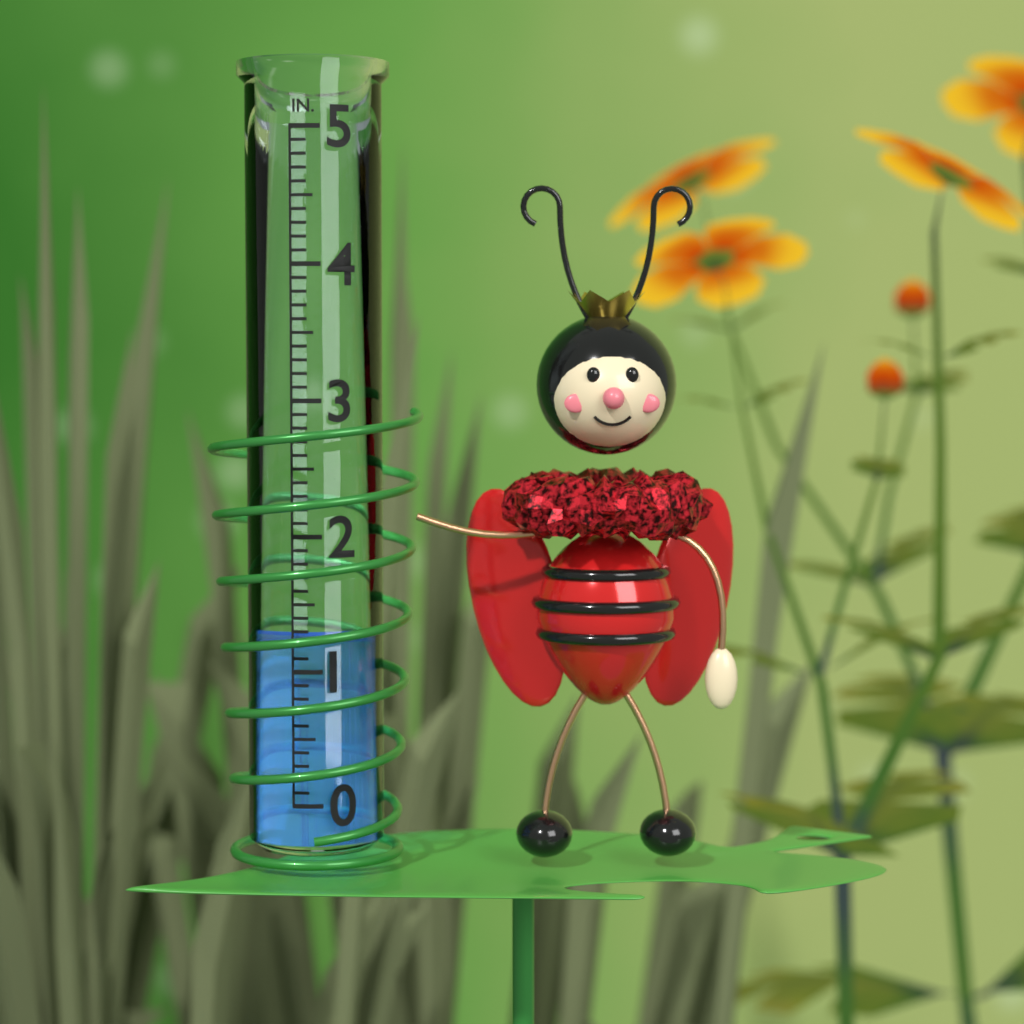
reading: 1.3 in
